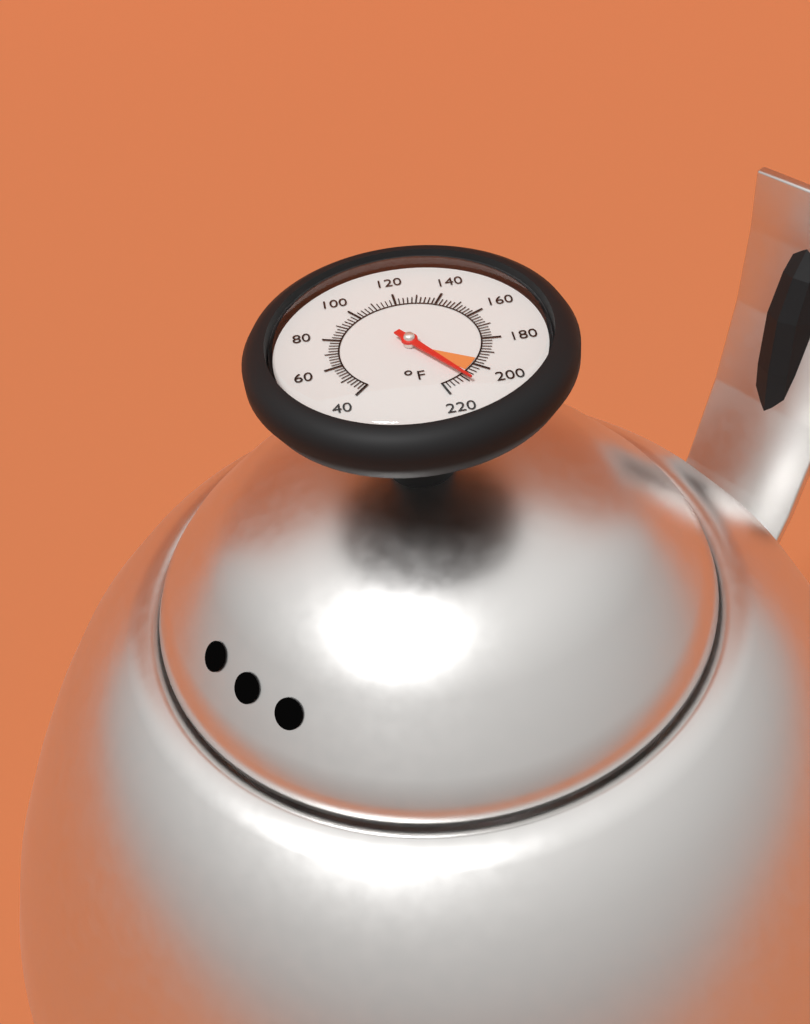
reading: 210 °F
